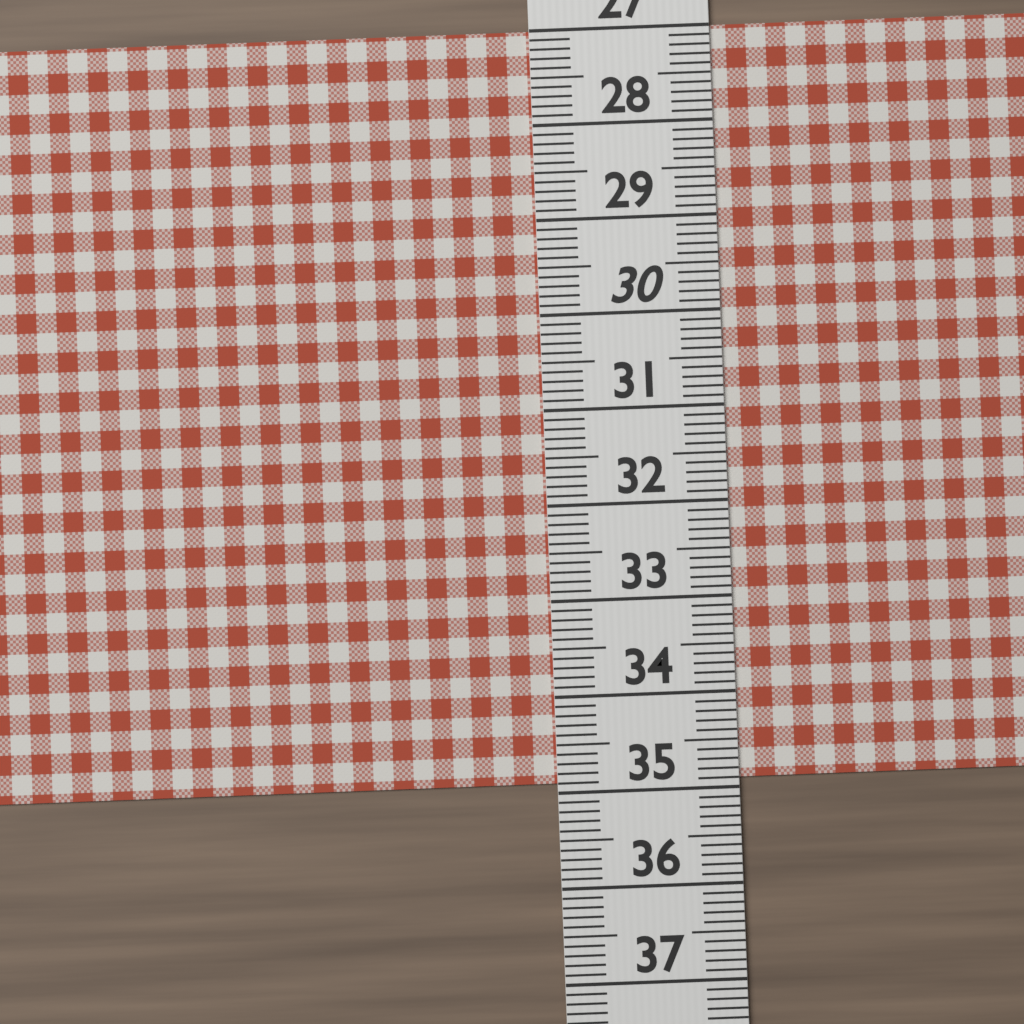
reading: 34.9 (no unit)
